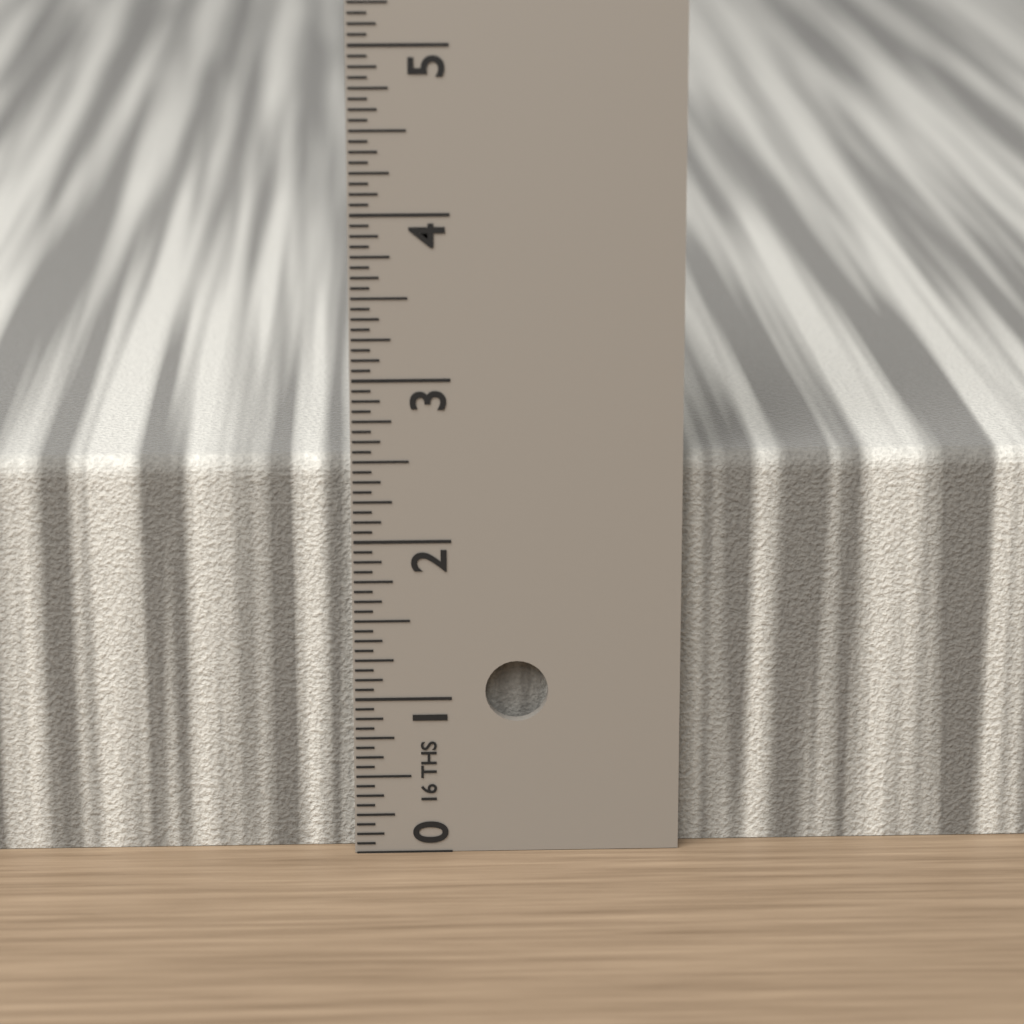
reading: 2.5000 in
